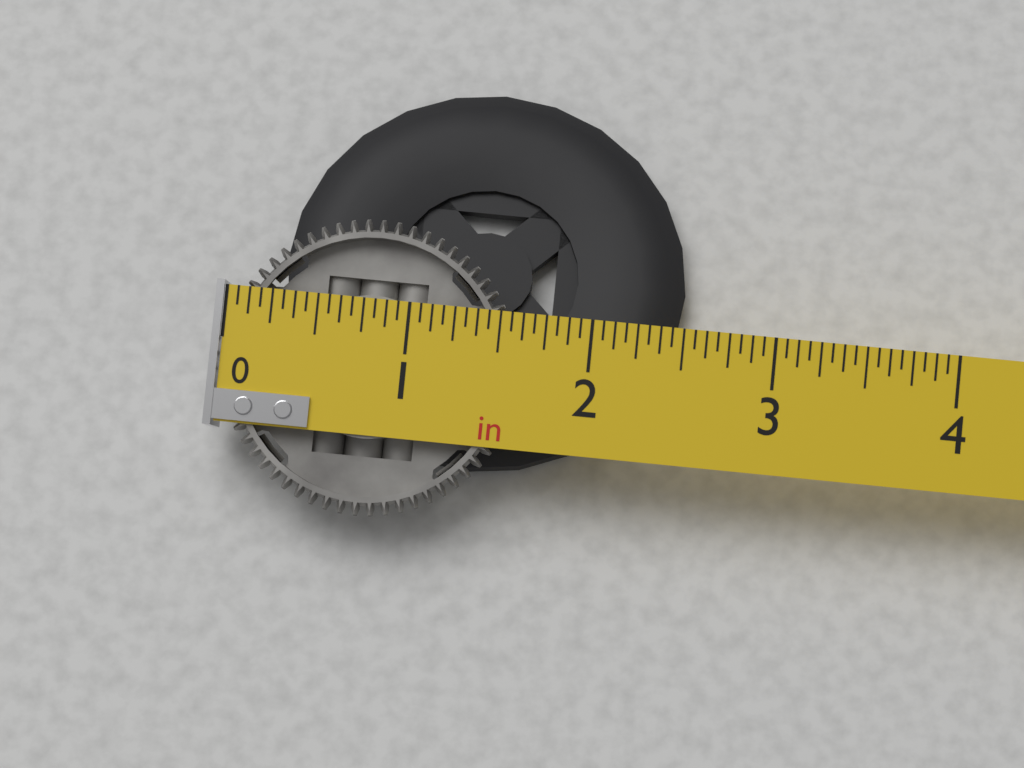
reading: 1.6250 in
